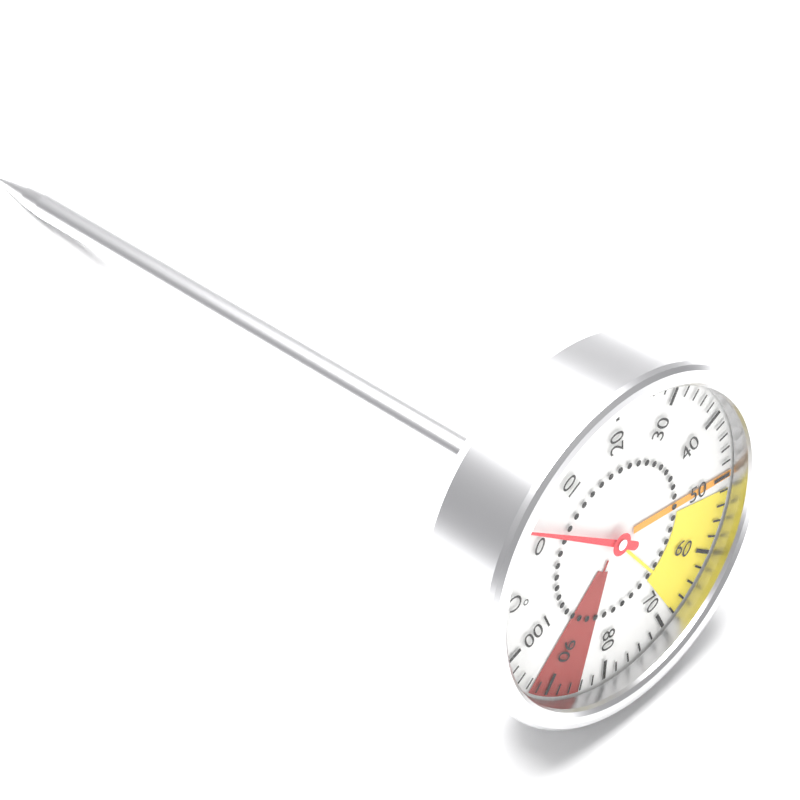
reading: 2 °C
